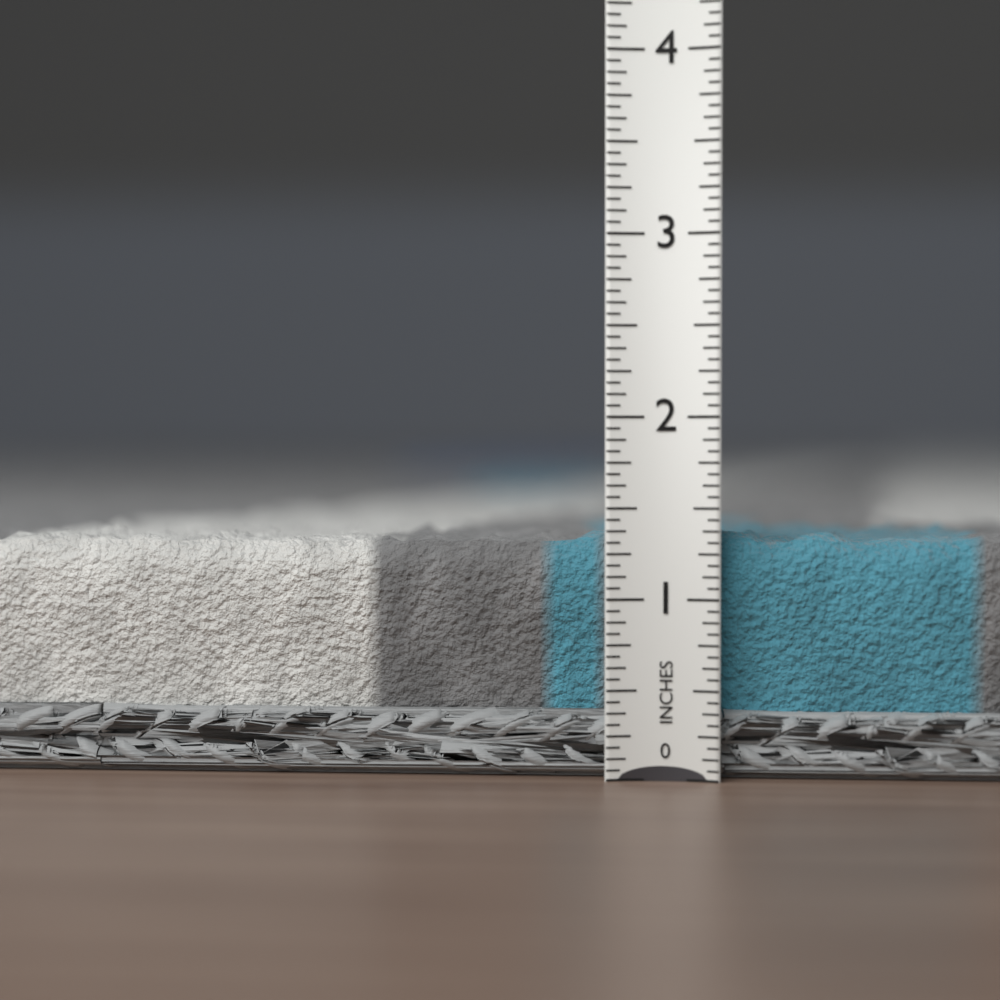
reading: 1.4375 in
